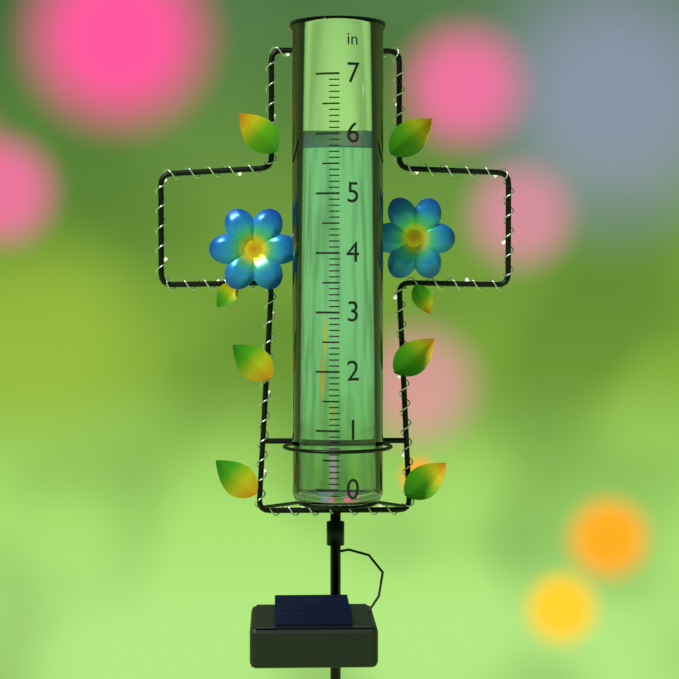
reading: 5.8 in
